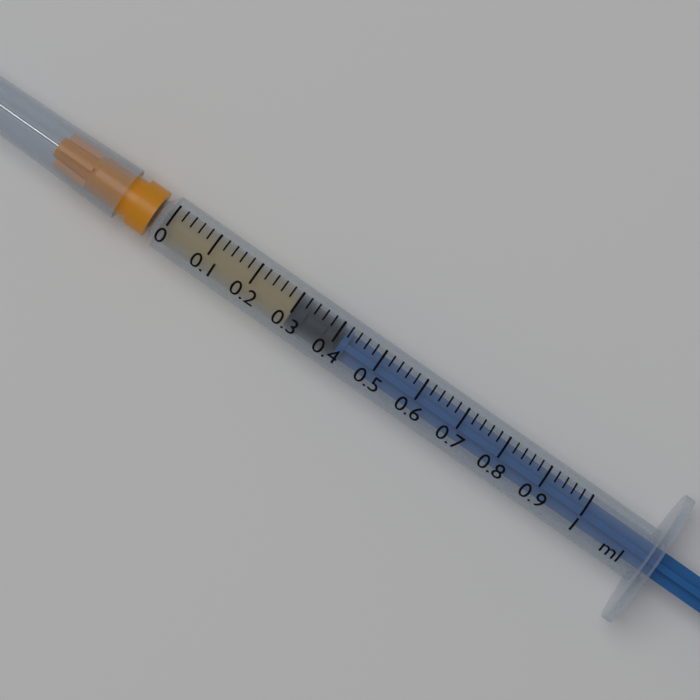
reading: 0.30 ml
